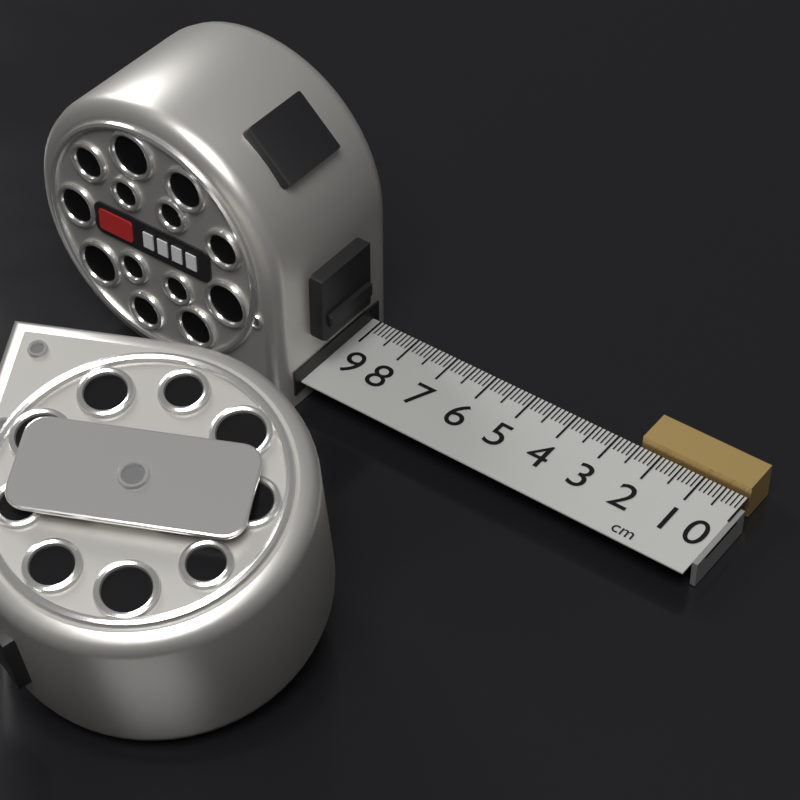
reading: 2.5 cm
